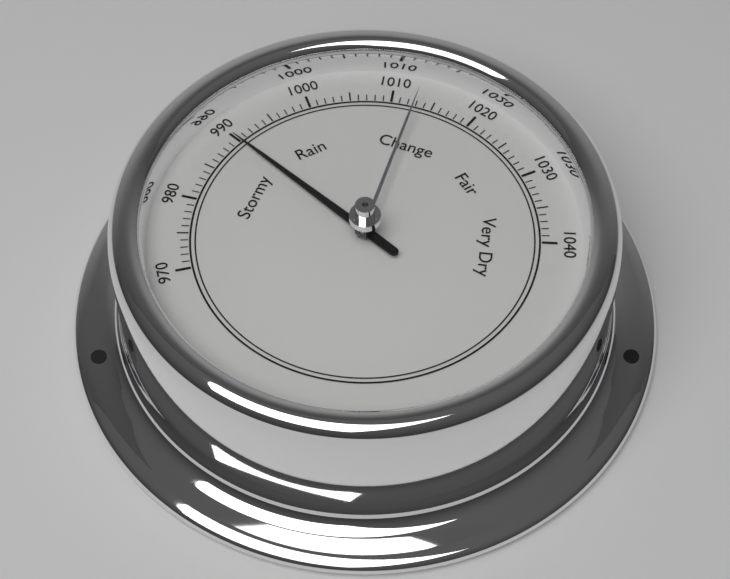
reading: 990 (no unit)
